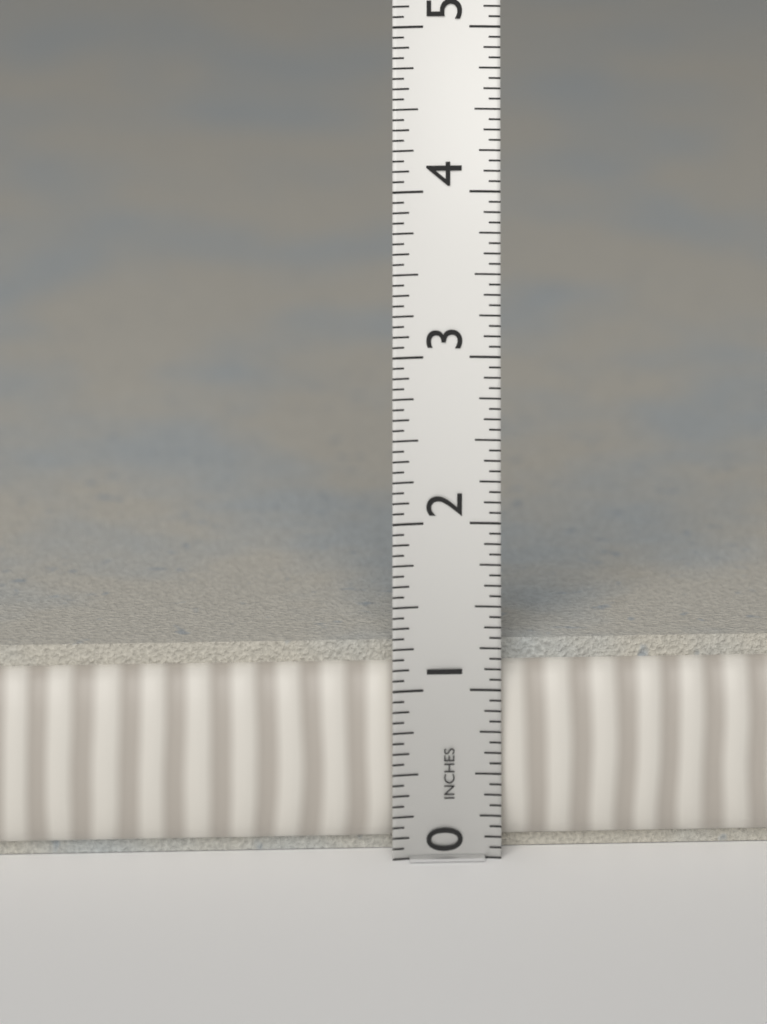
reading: 1.2500 in
